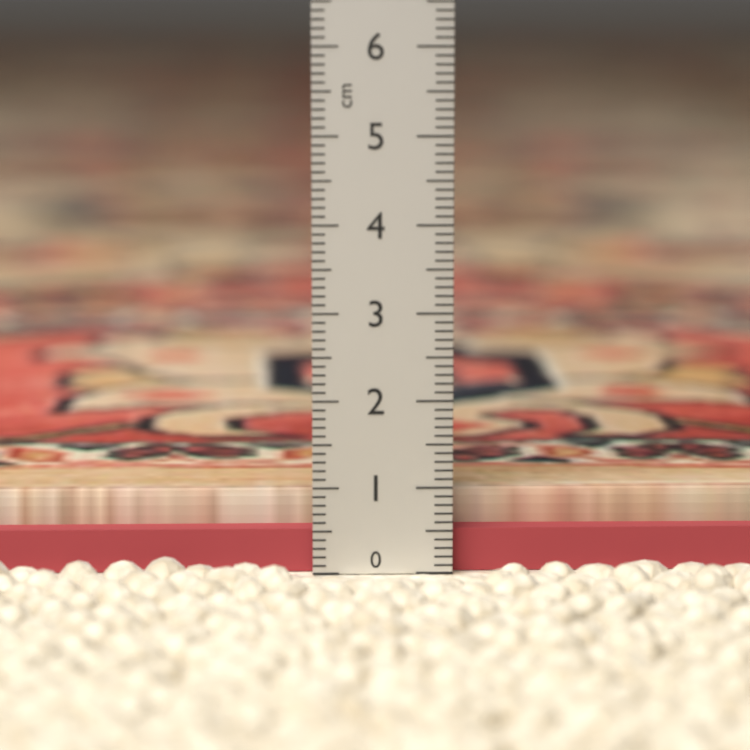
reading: 0.9 cm
